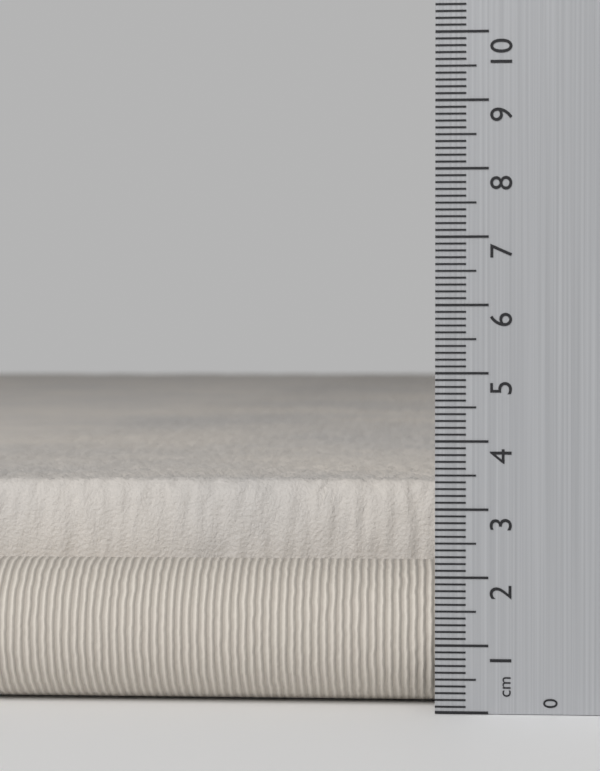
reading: 3.3 cm
